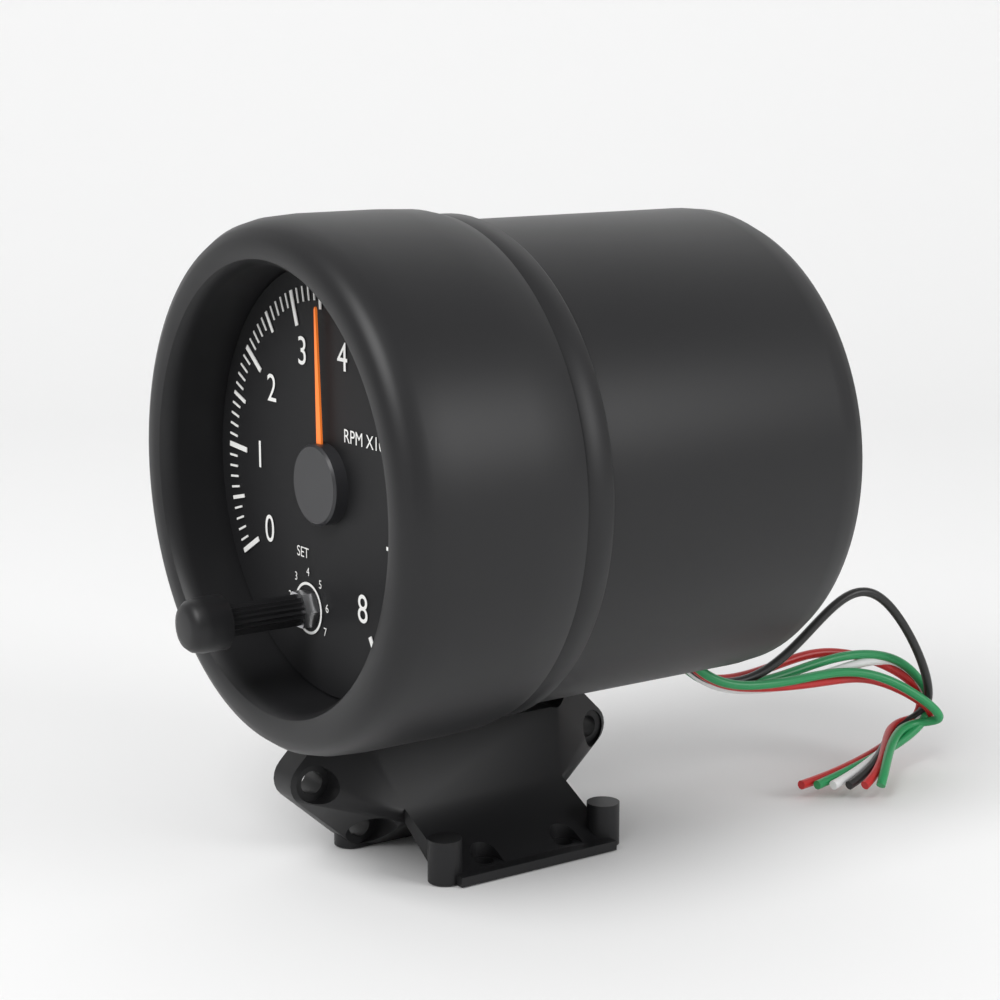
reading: 3.5 RPM x1000
